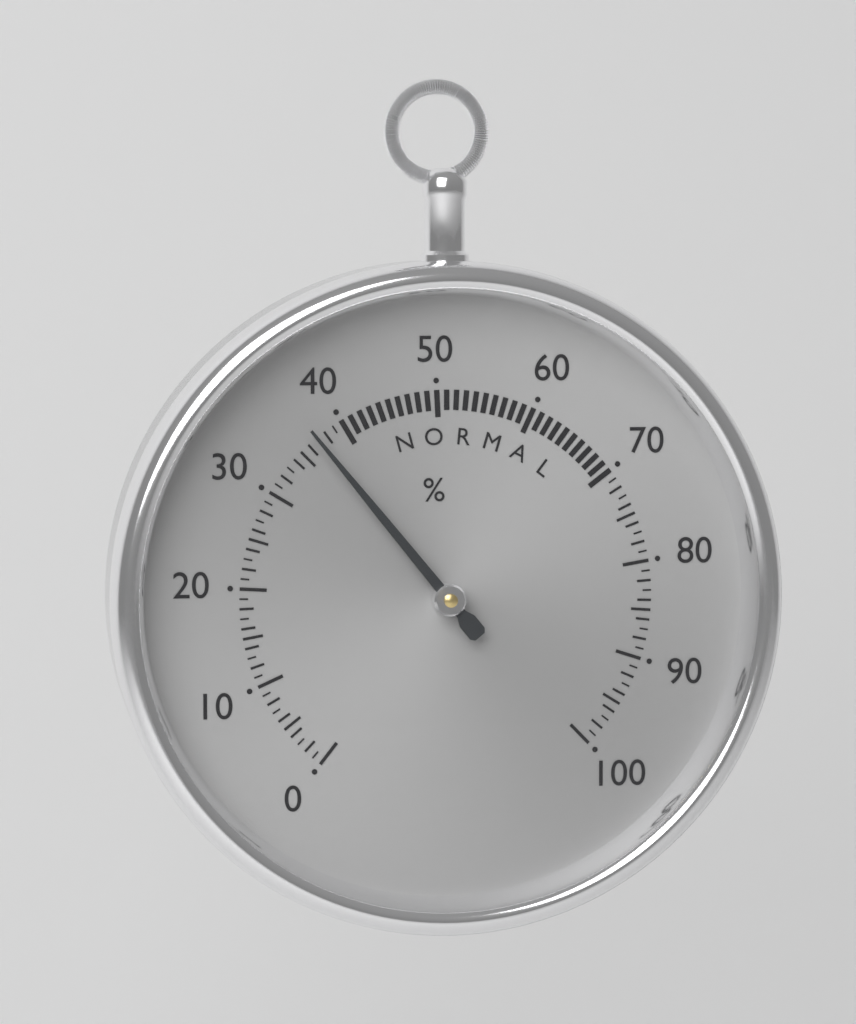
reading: 37 %
